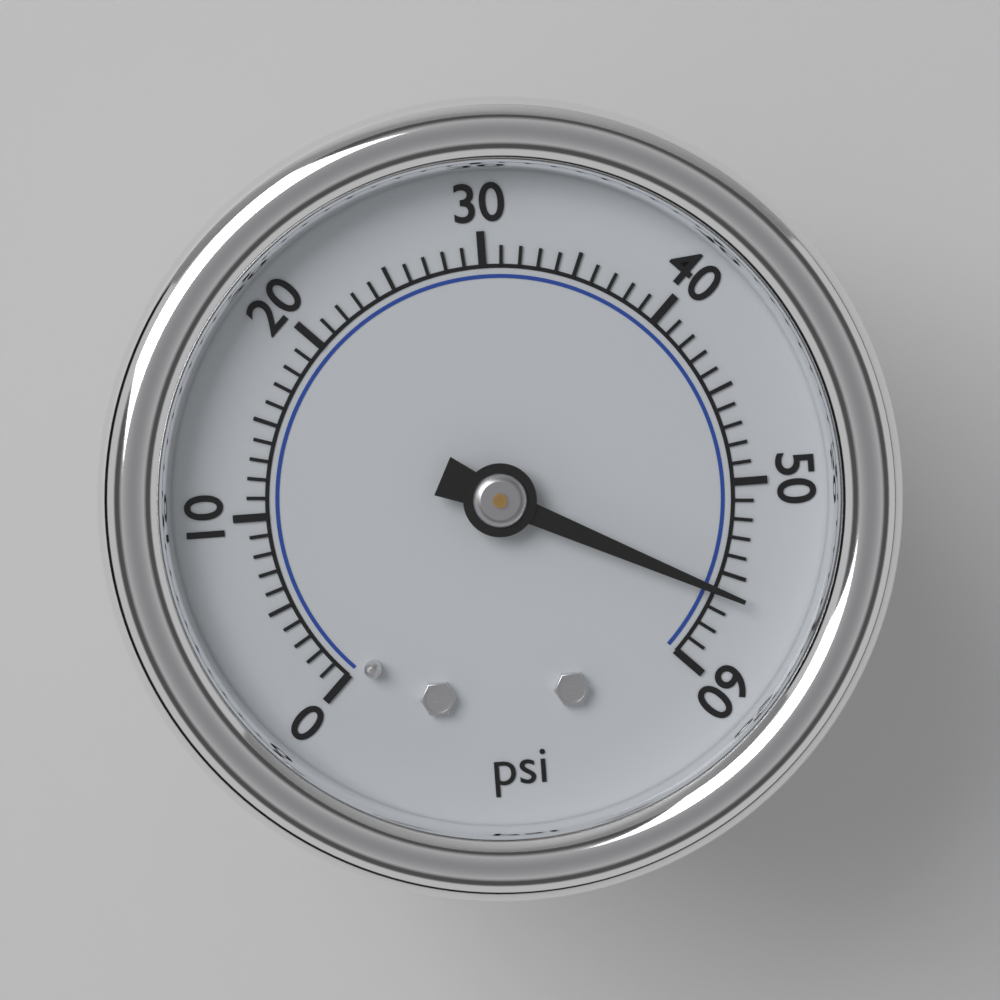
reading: 56 psi
